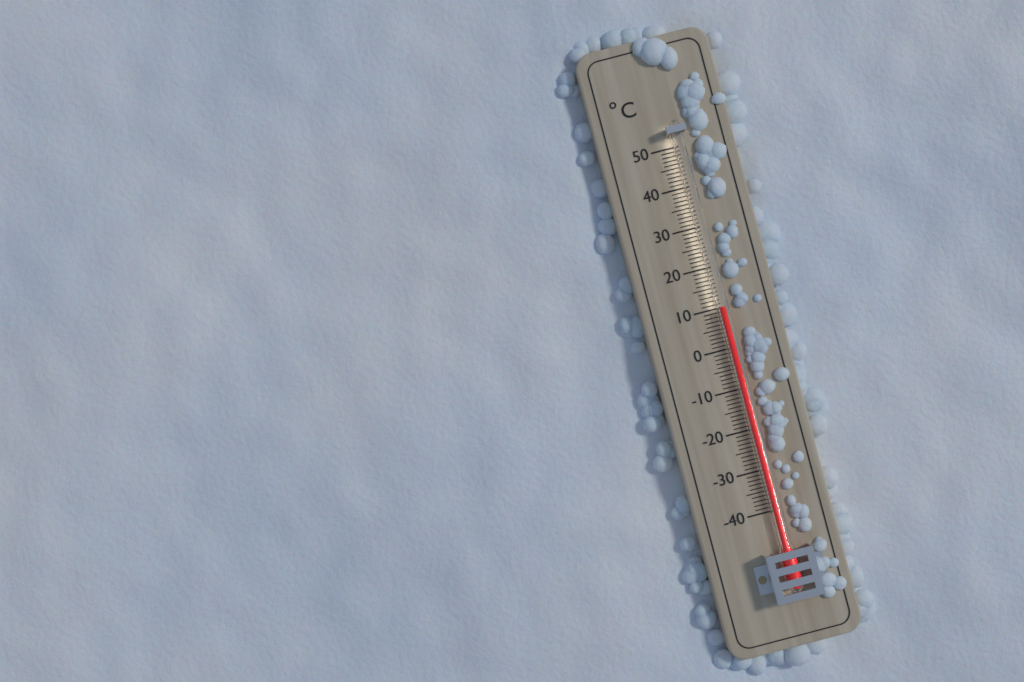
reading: 10 °C
